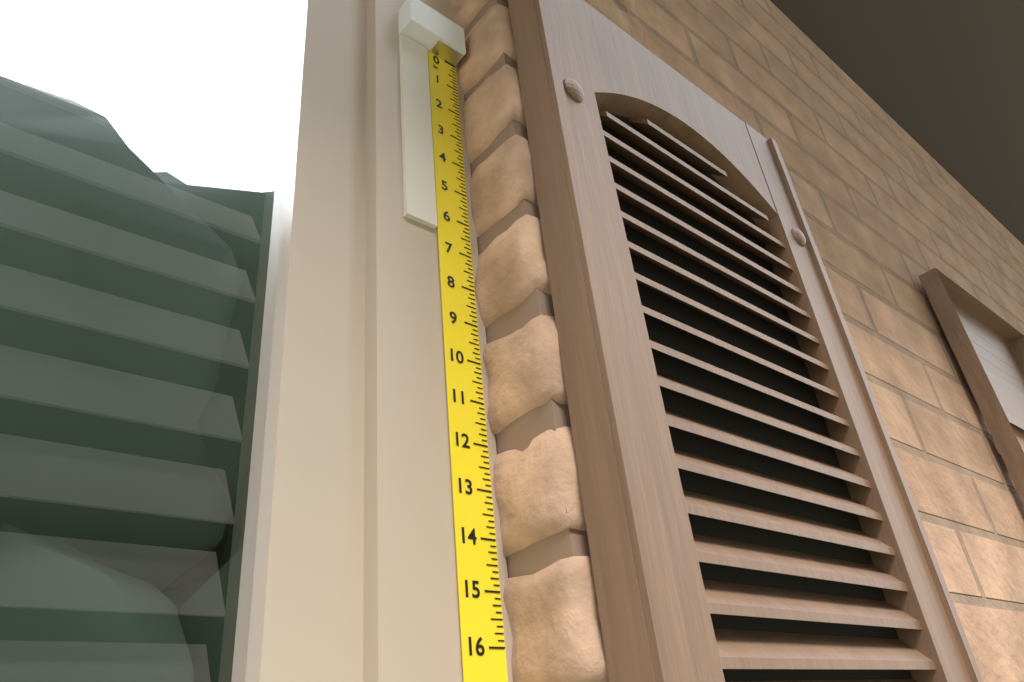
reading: 6.500 in
